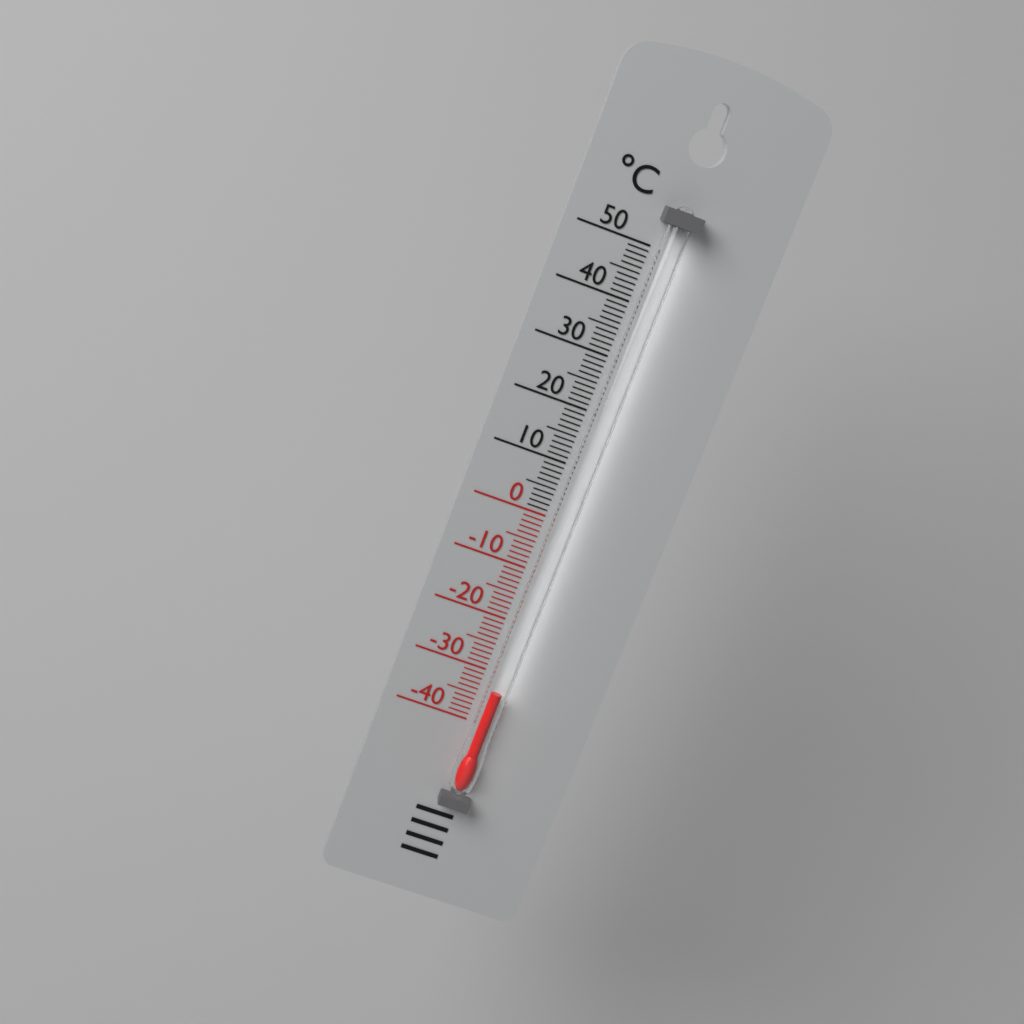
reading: -33 °C
